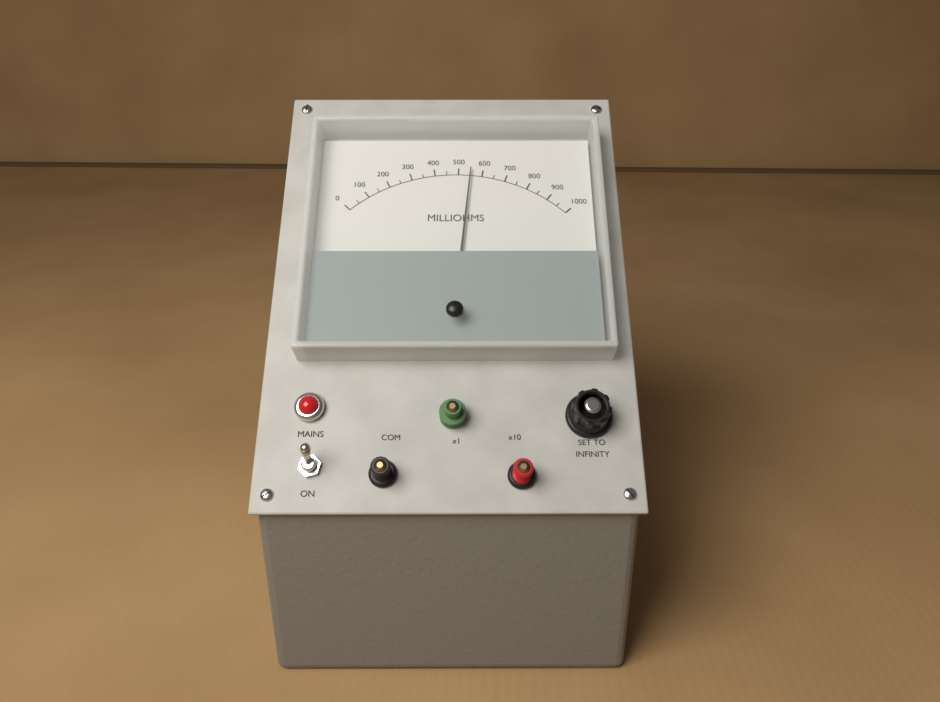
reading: 550 milliohms
